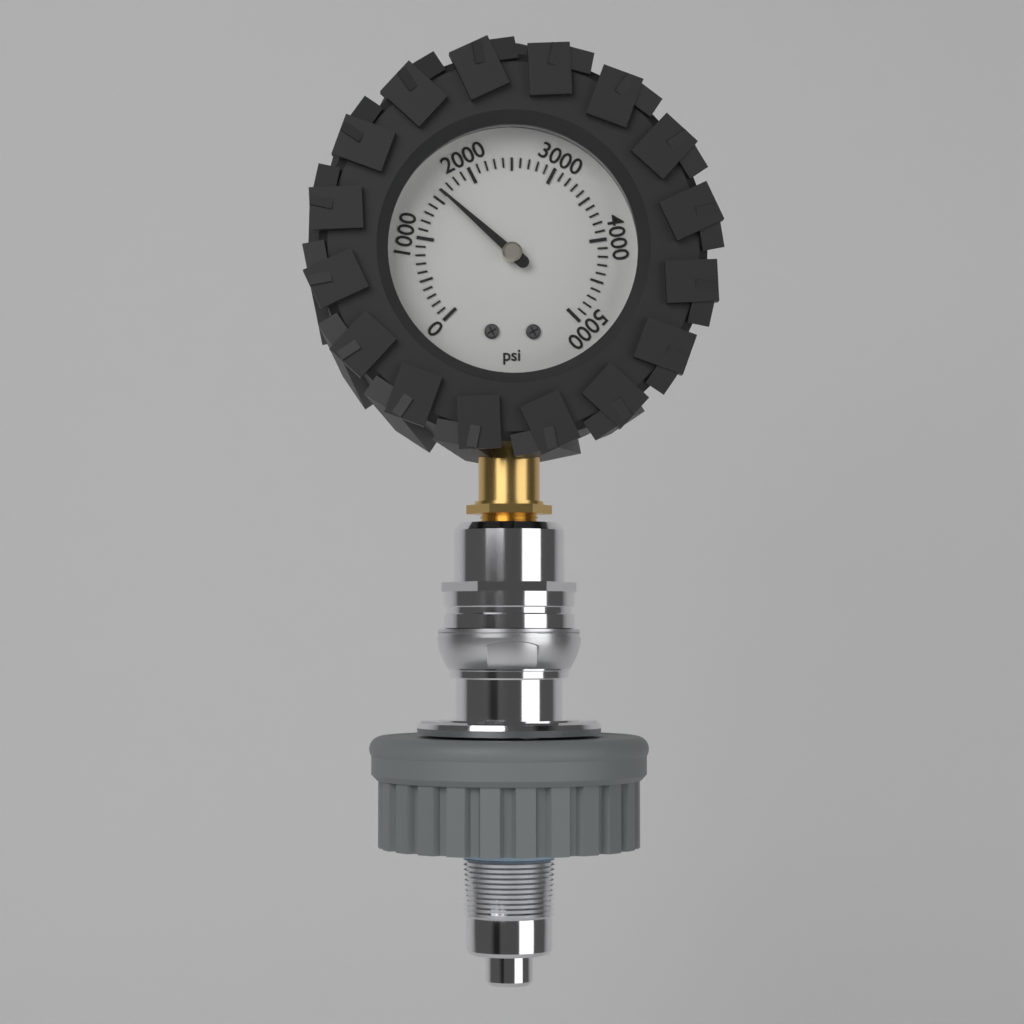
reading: 1600 psi
